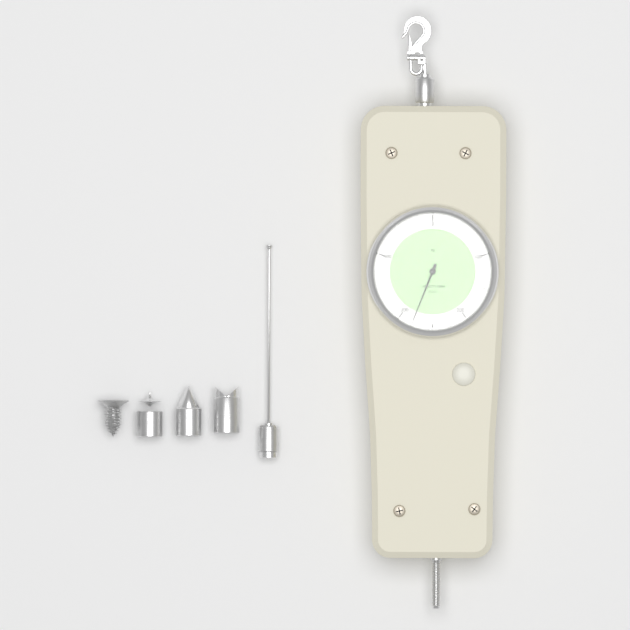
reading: 280 N
